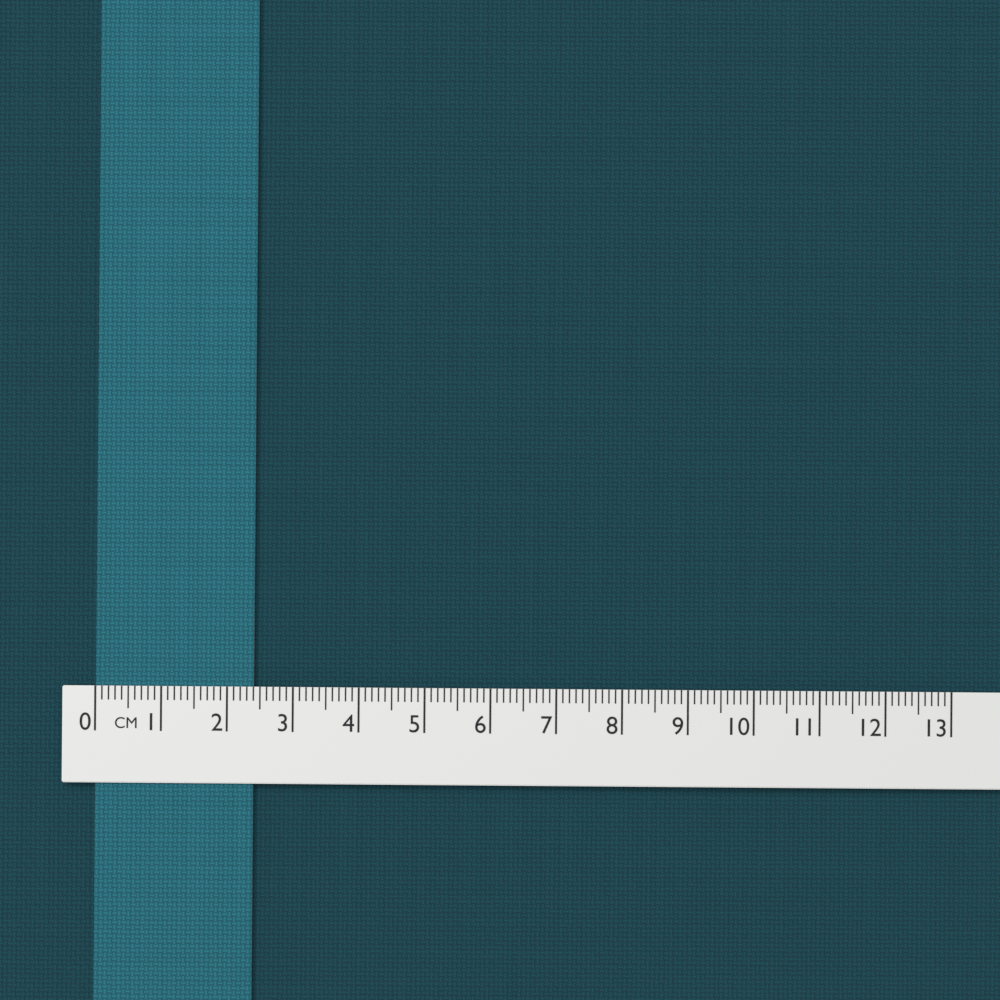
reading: 2.4 cm
